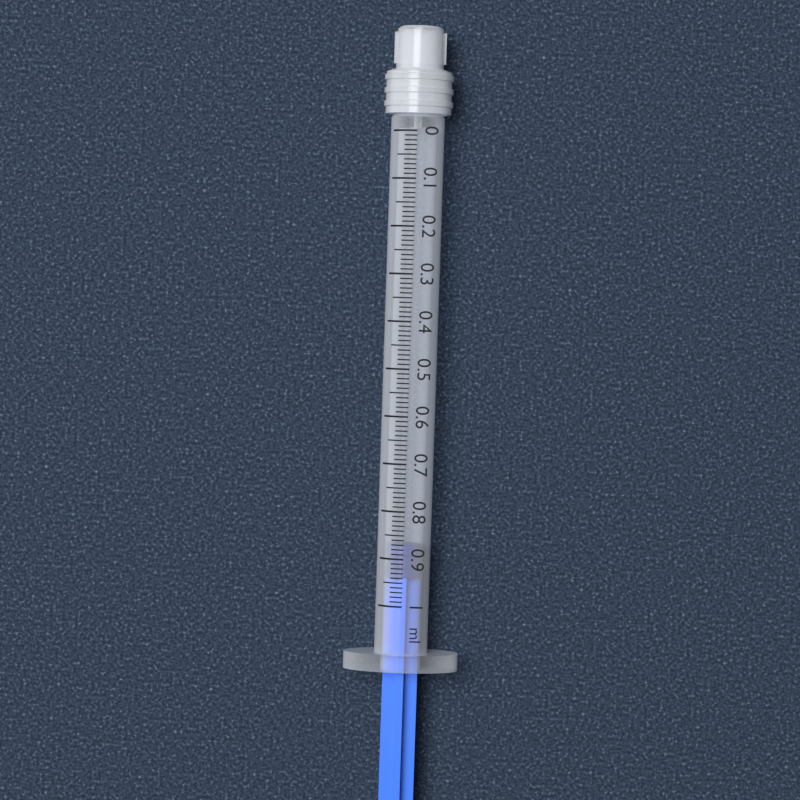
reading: 0.87 ml
